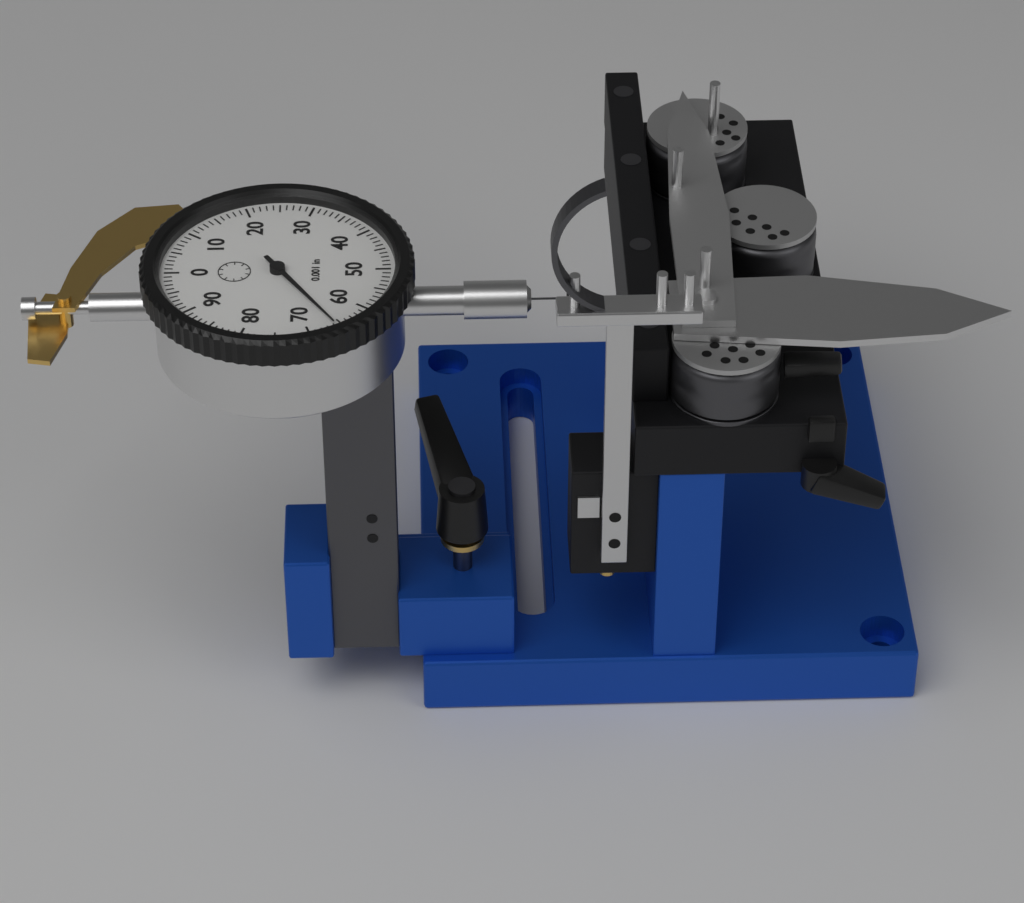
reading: 0.066 in
